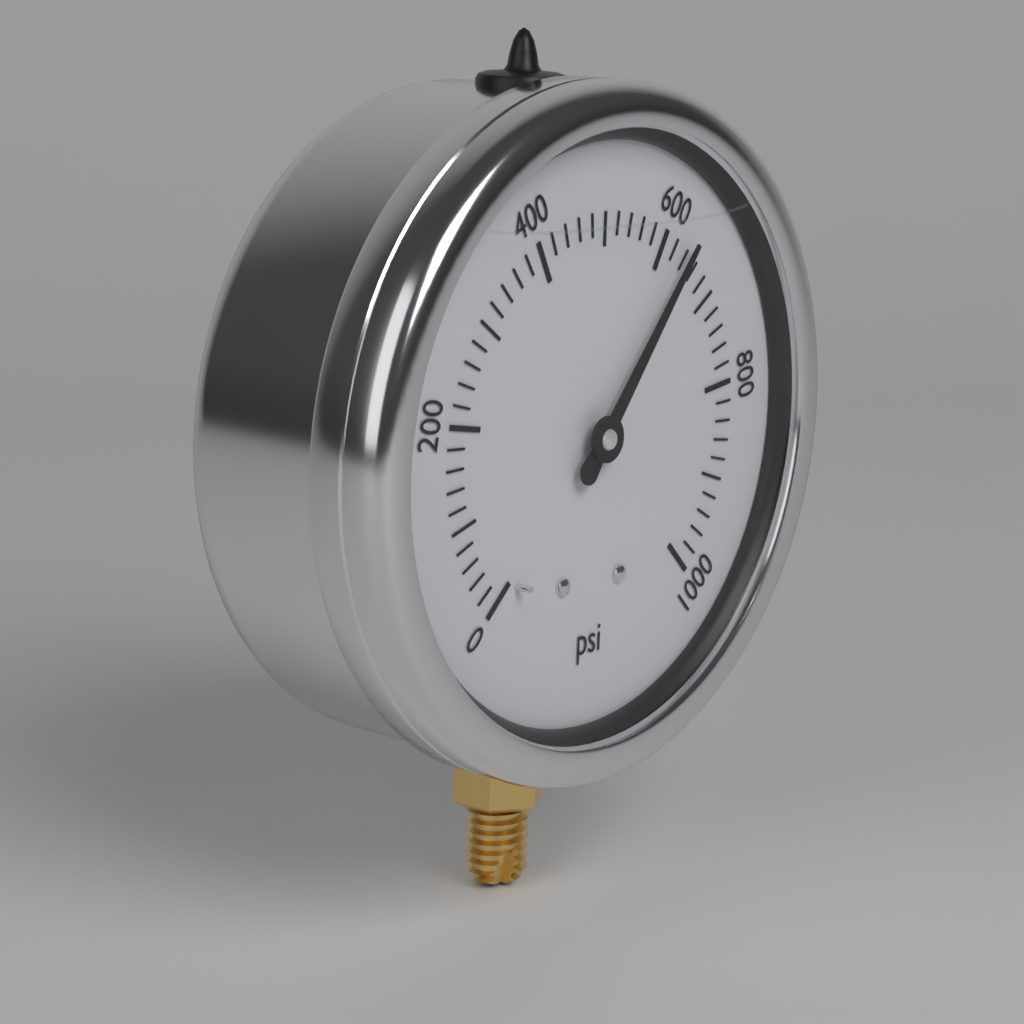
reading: 640 psi
